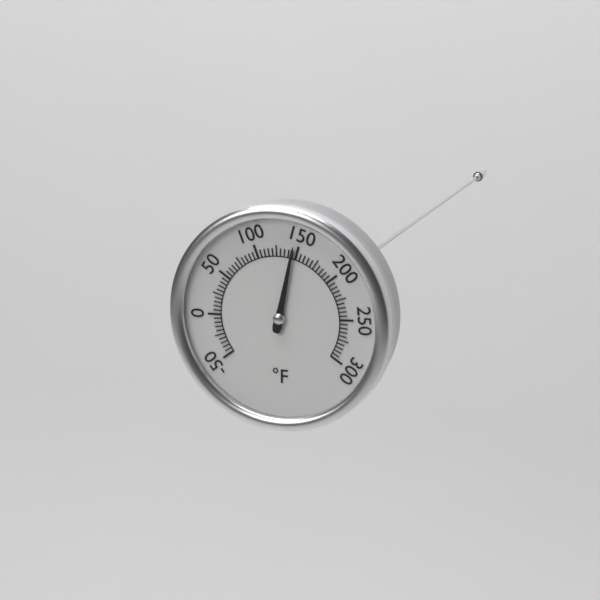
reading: 145 °F
